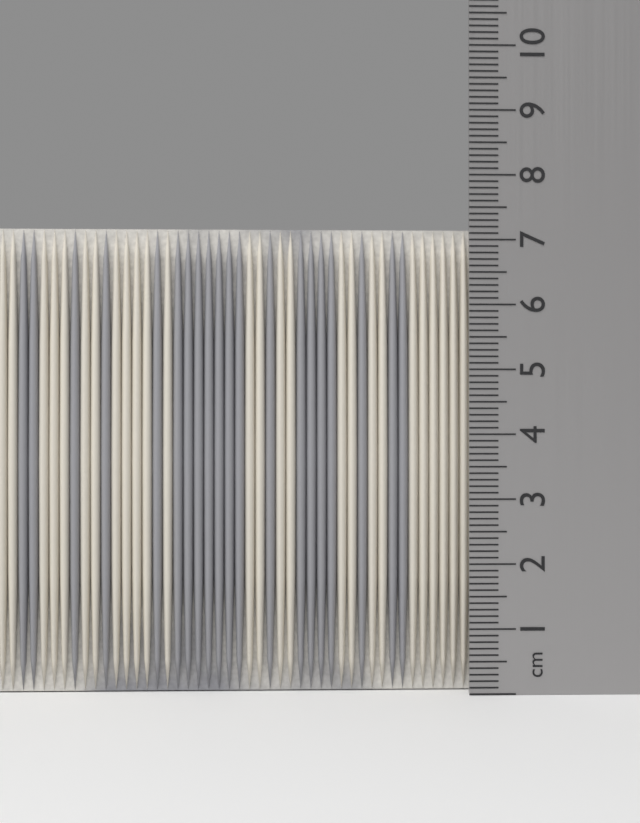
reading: 7.2 cm
